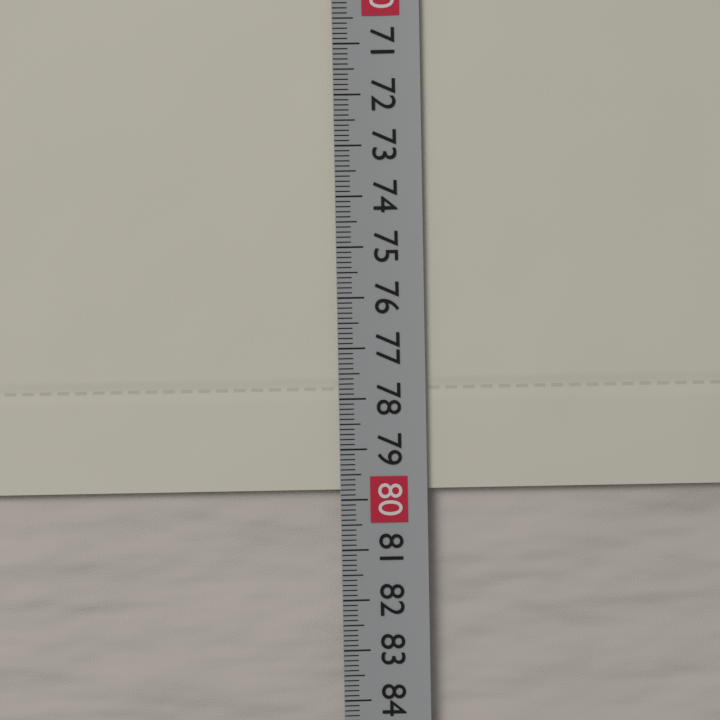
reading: 79.8 cm
